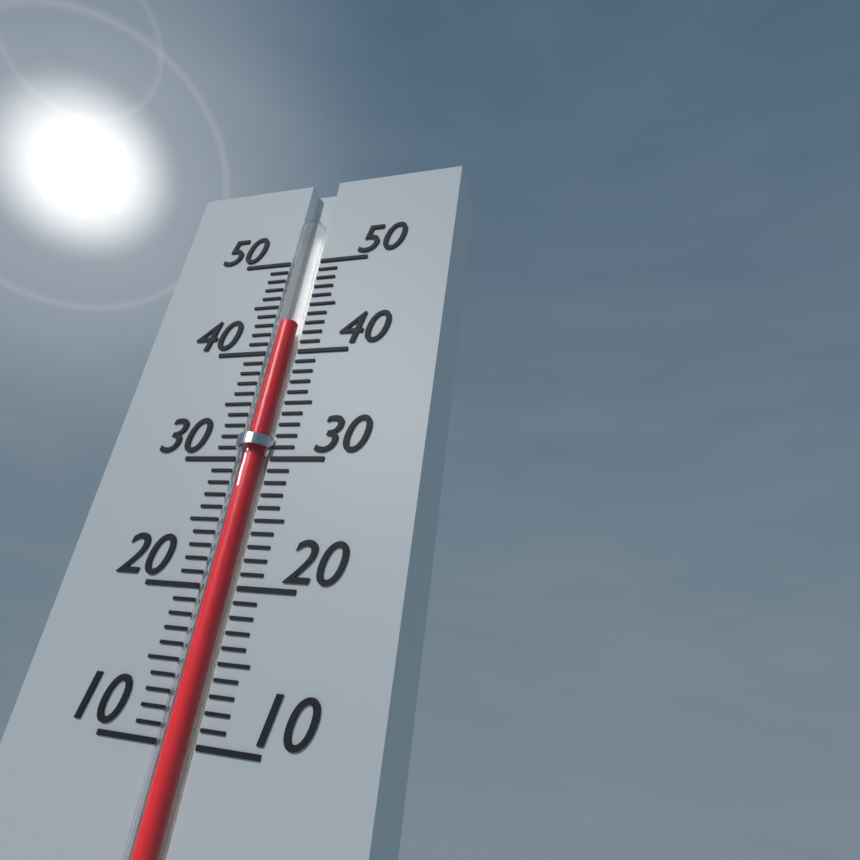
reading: 43 (no unit)
